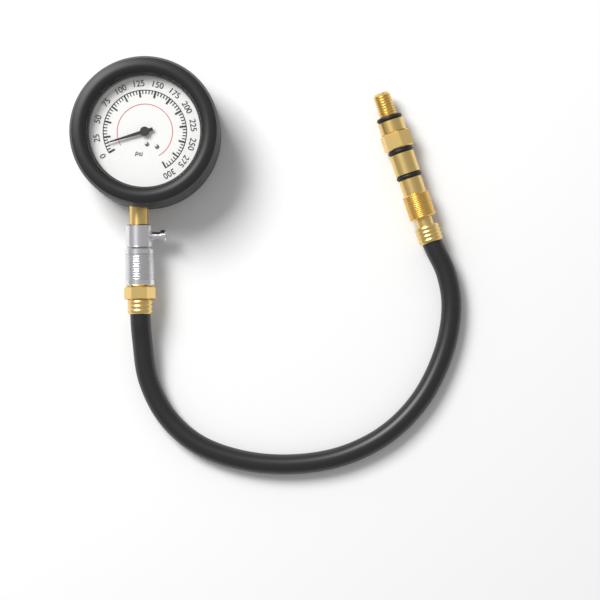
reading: 15 psi
